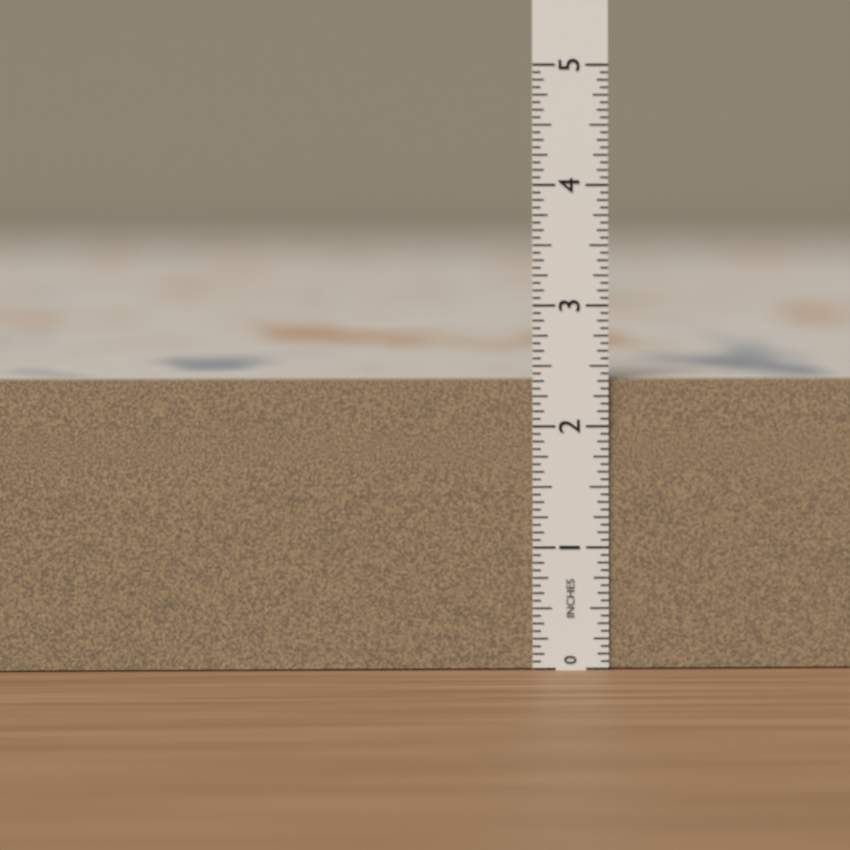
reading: 2.3750 in
